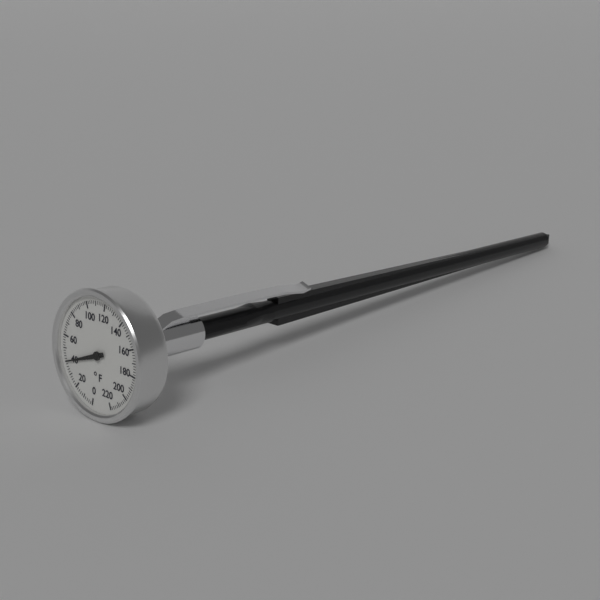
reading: 40 °F
